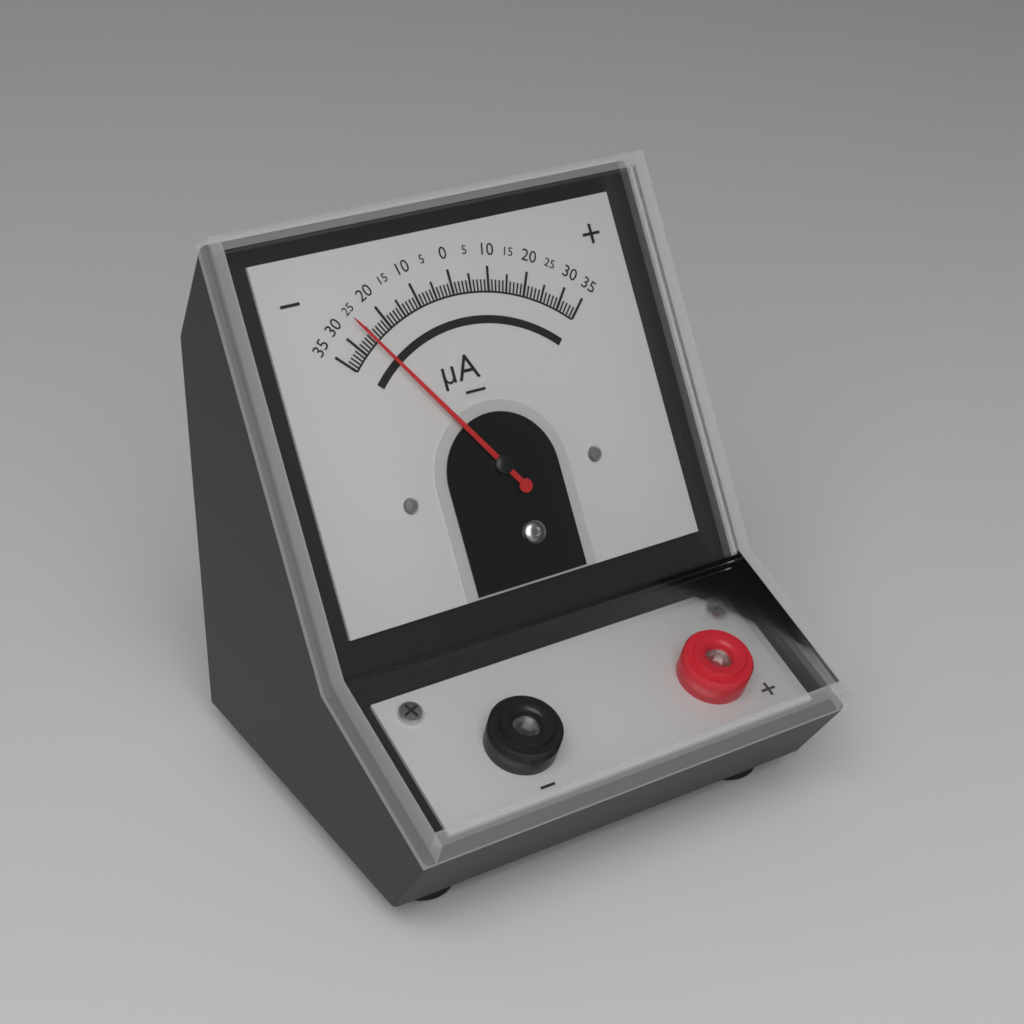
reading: -26 µA
